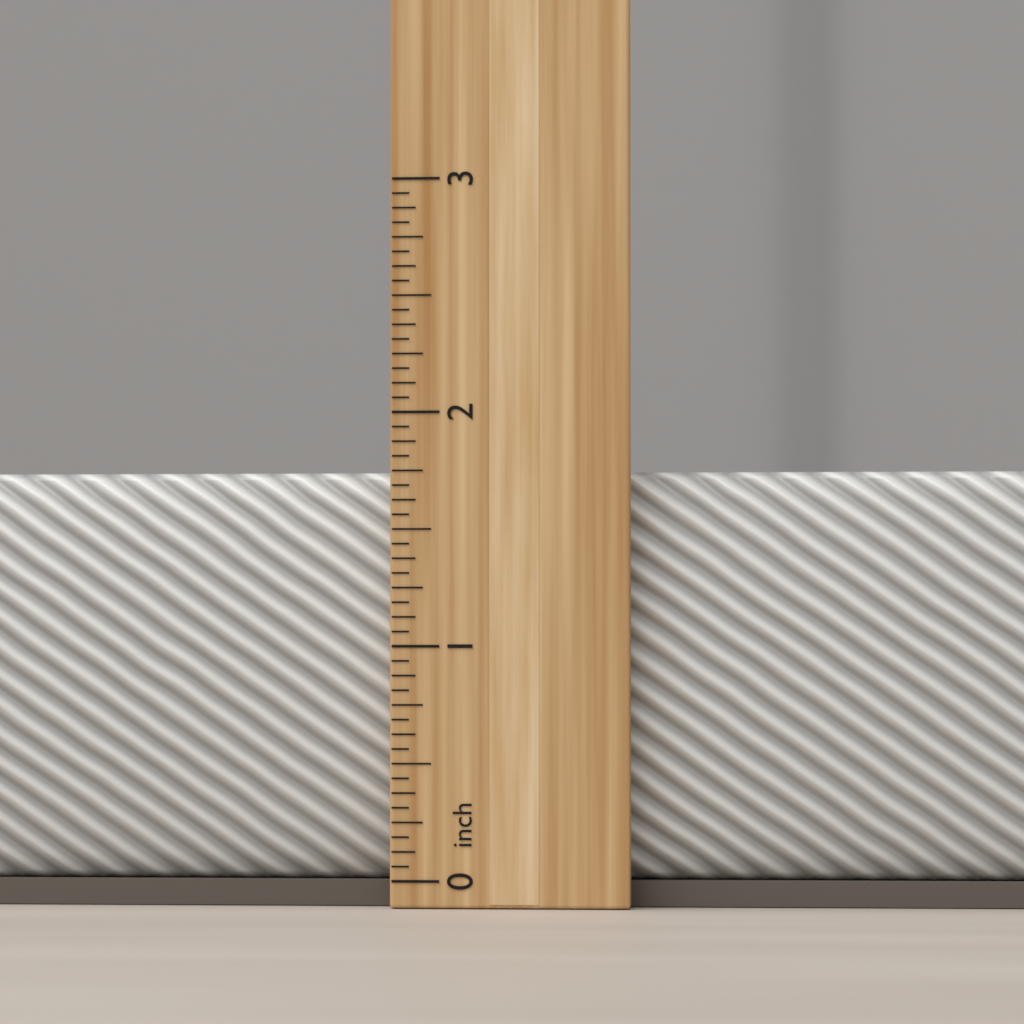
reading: 1.7500 inch
